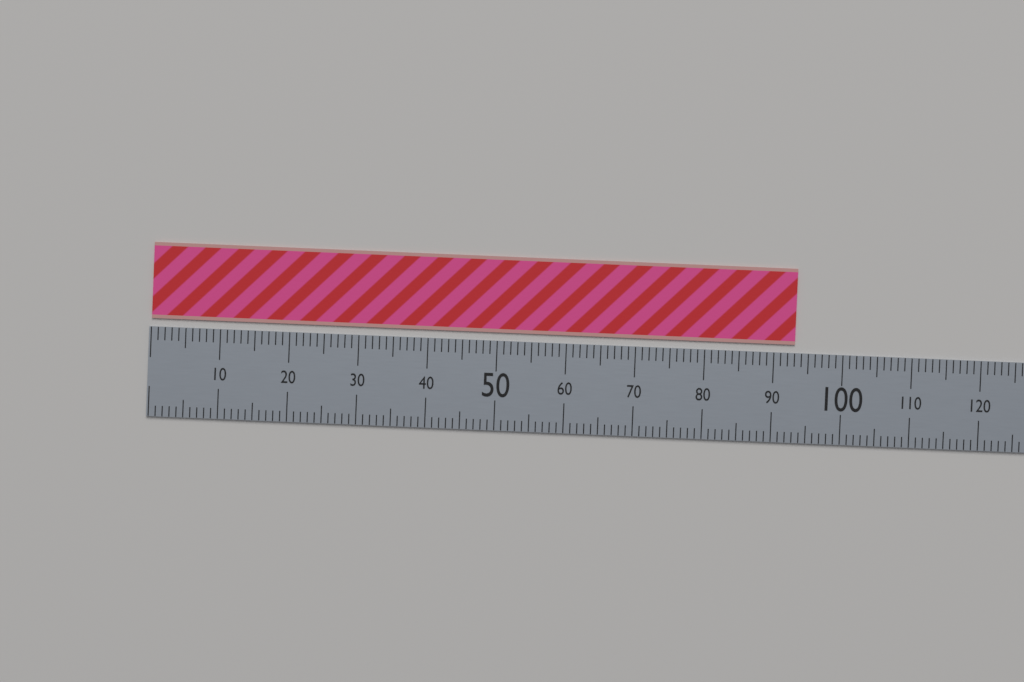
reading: 93 (no unit)
